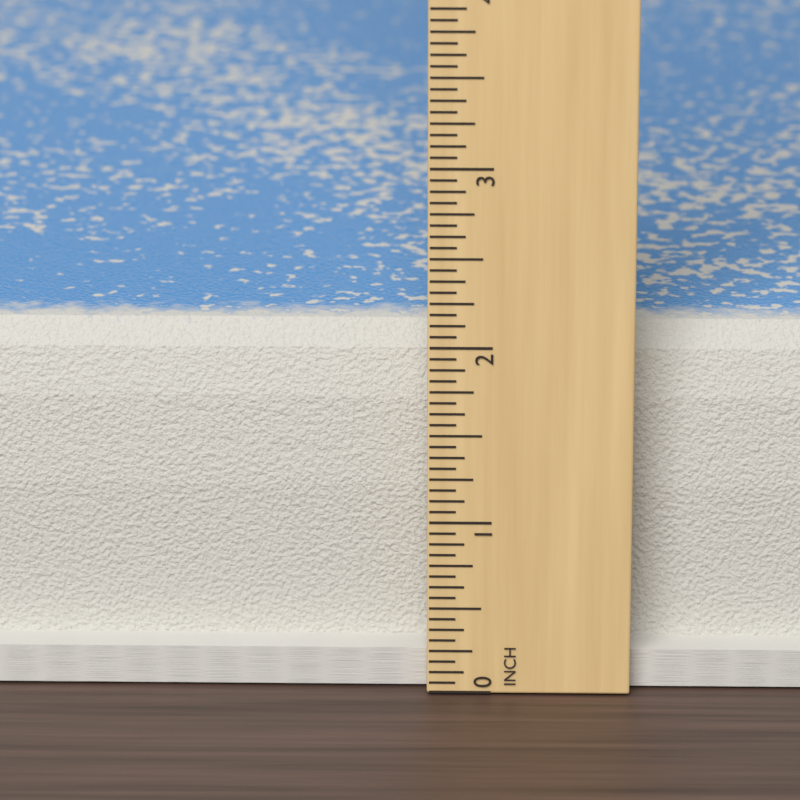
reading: 2.0000 in
